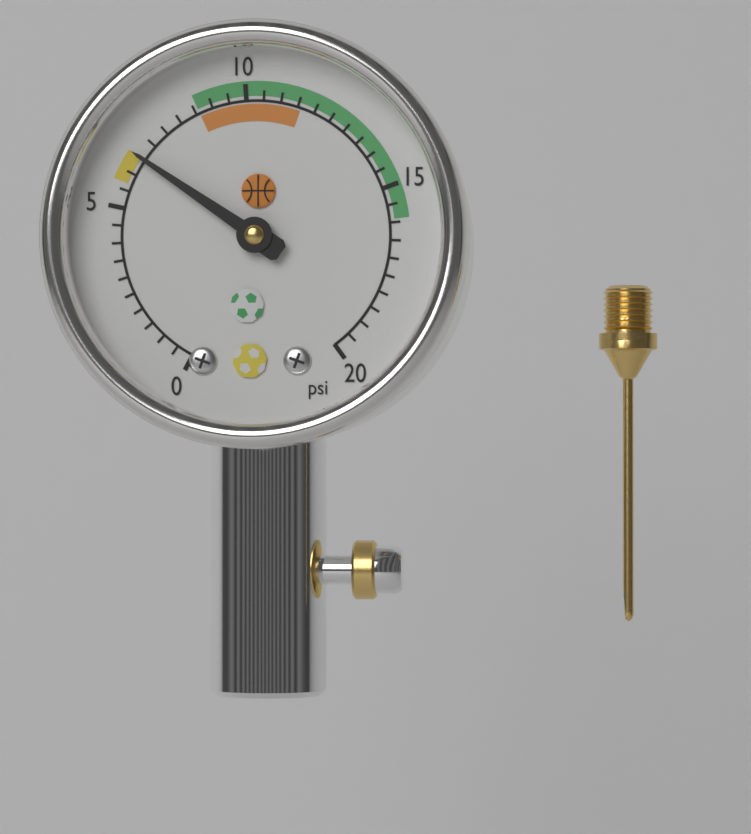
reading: 6.5 psi
